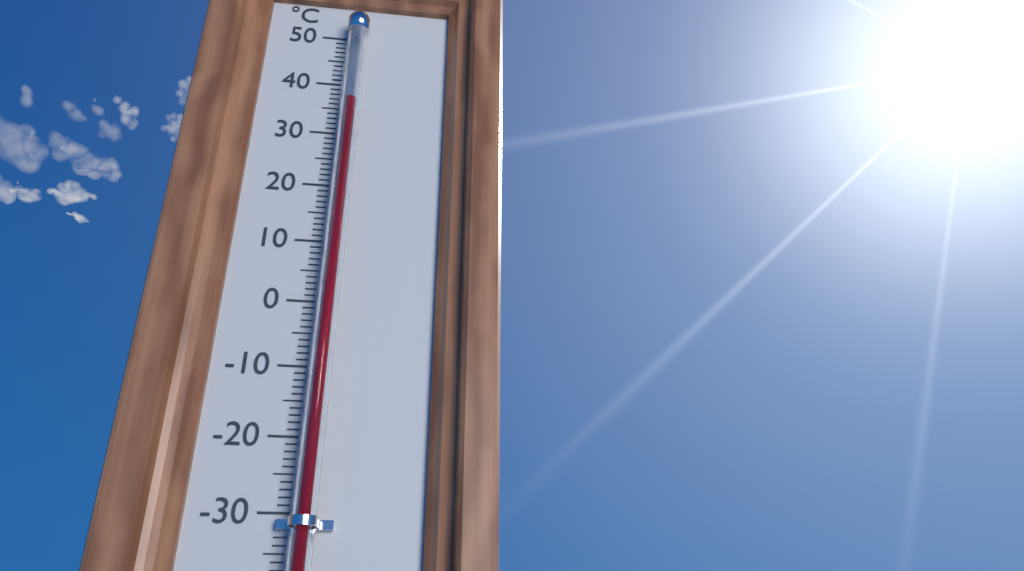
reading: 35 °C
